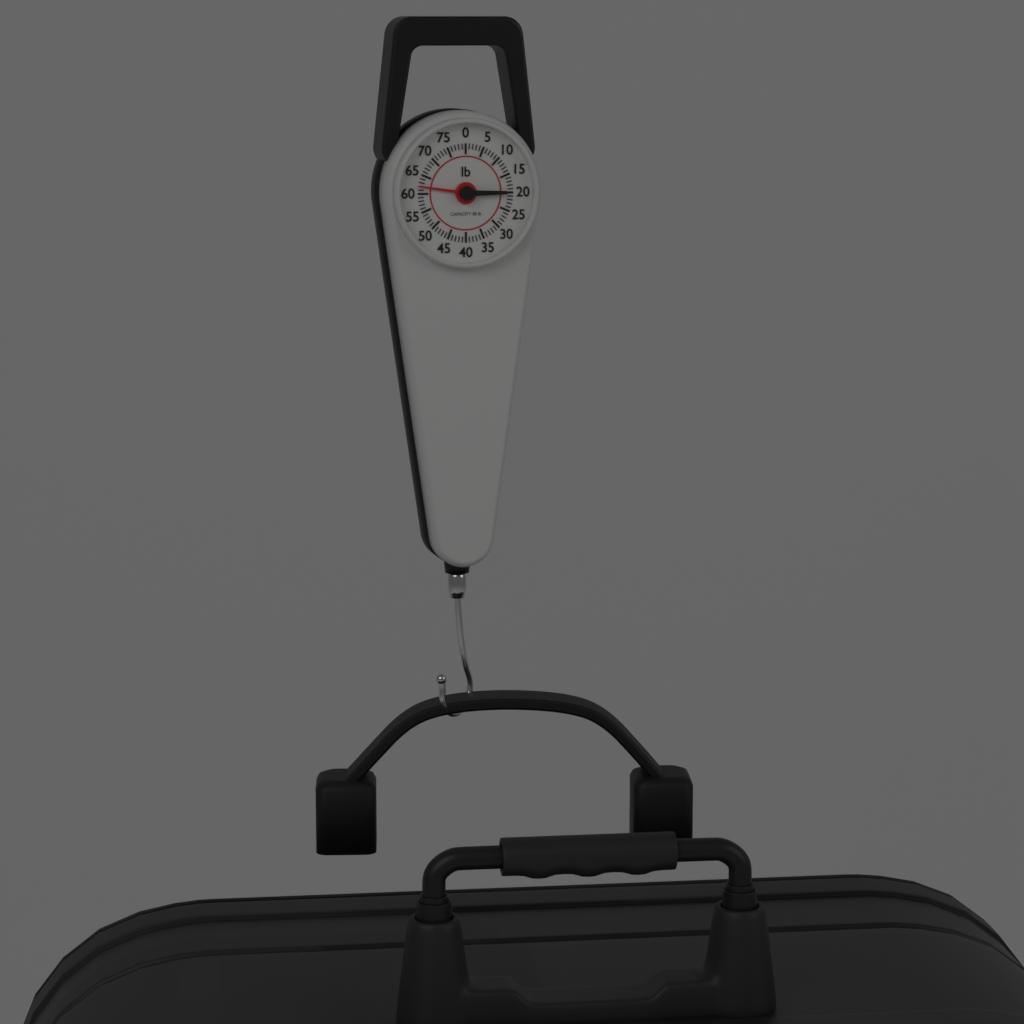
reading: 62 lb
